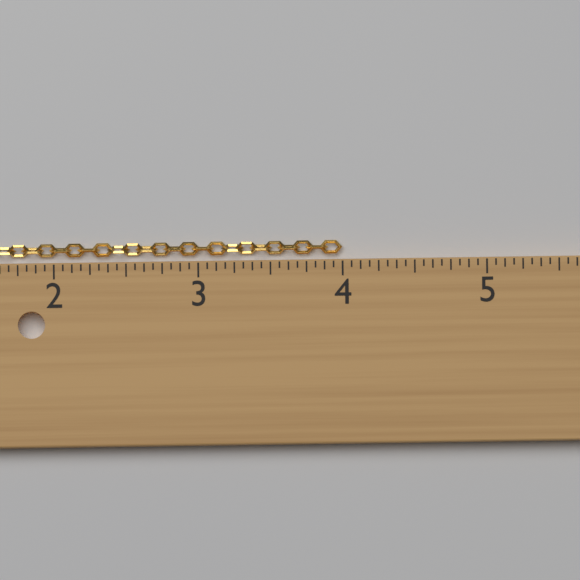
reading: 4.0000 in
